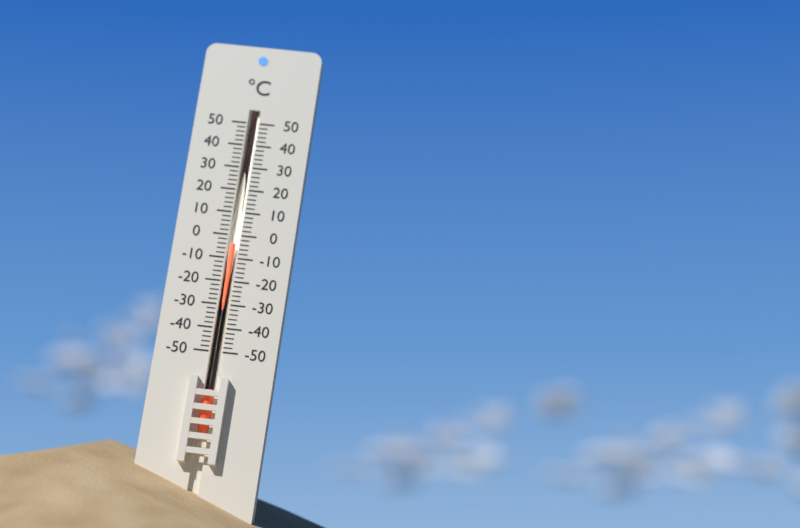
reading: -4 °C
